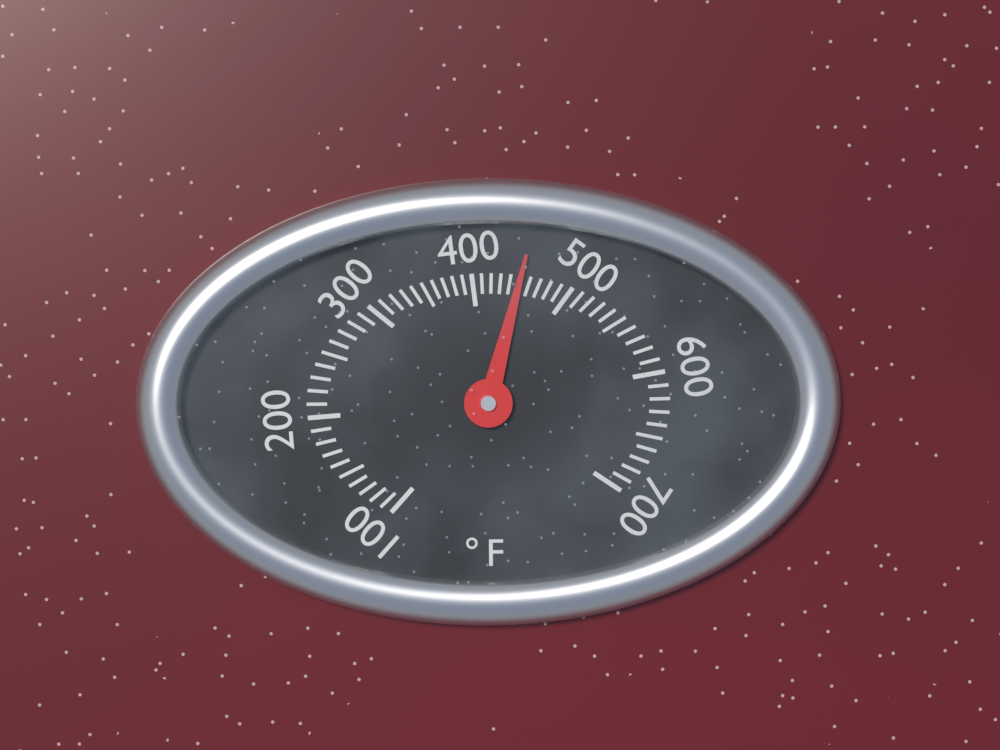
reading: 450 °F
